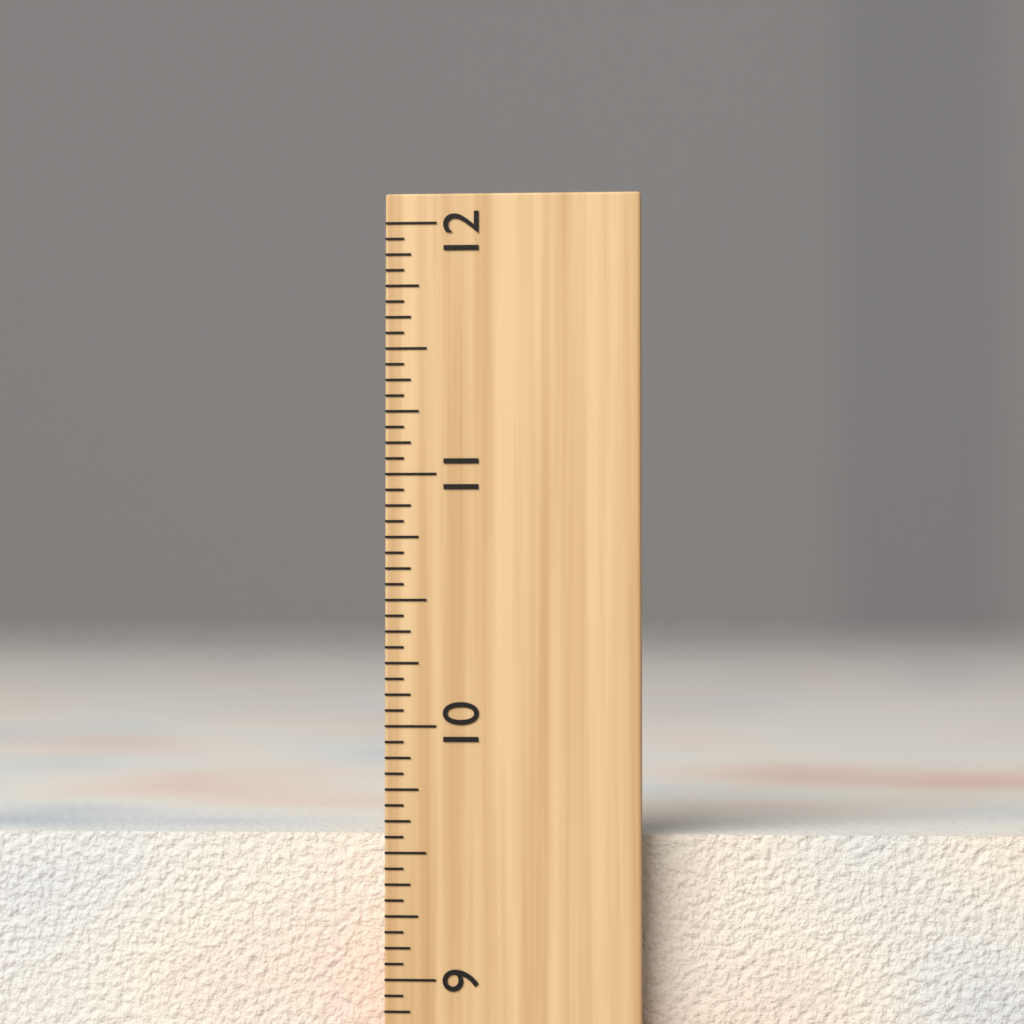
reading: 9.5625 inch
